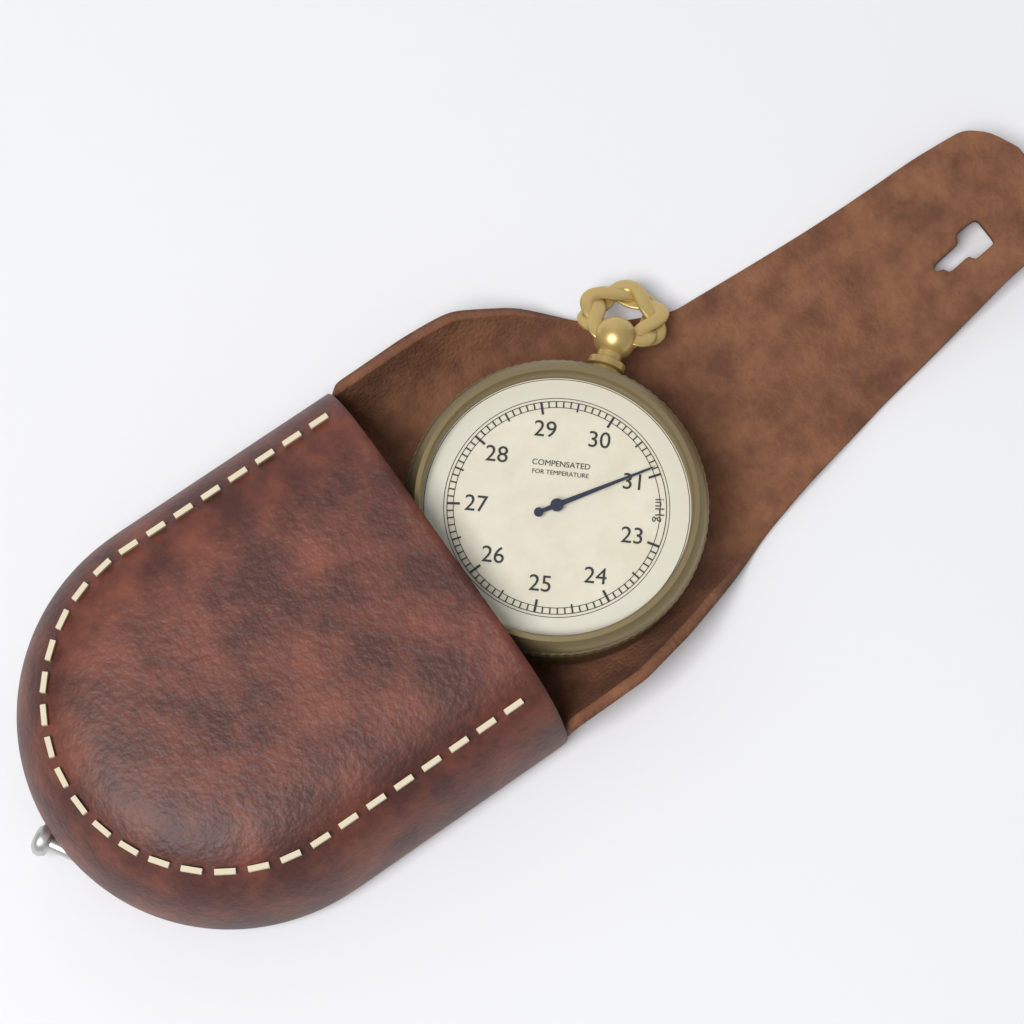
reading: 30.9 inHg
